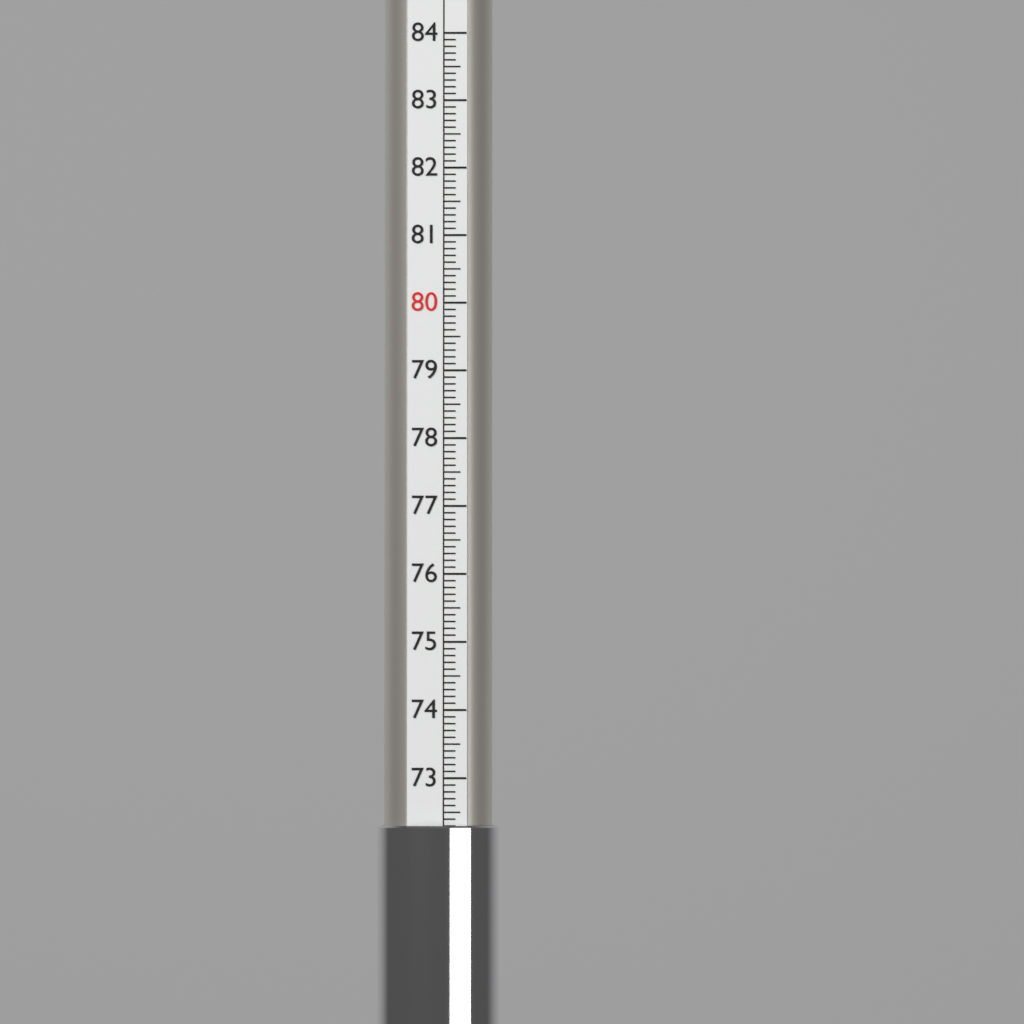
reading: 72.3 (no unit)
